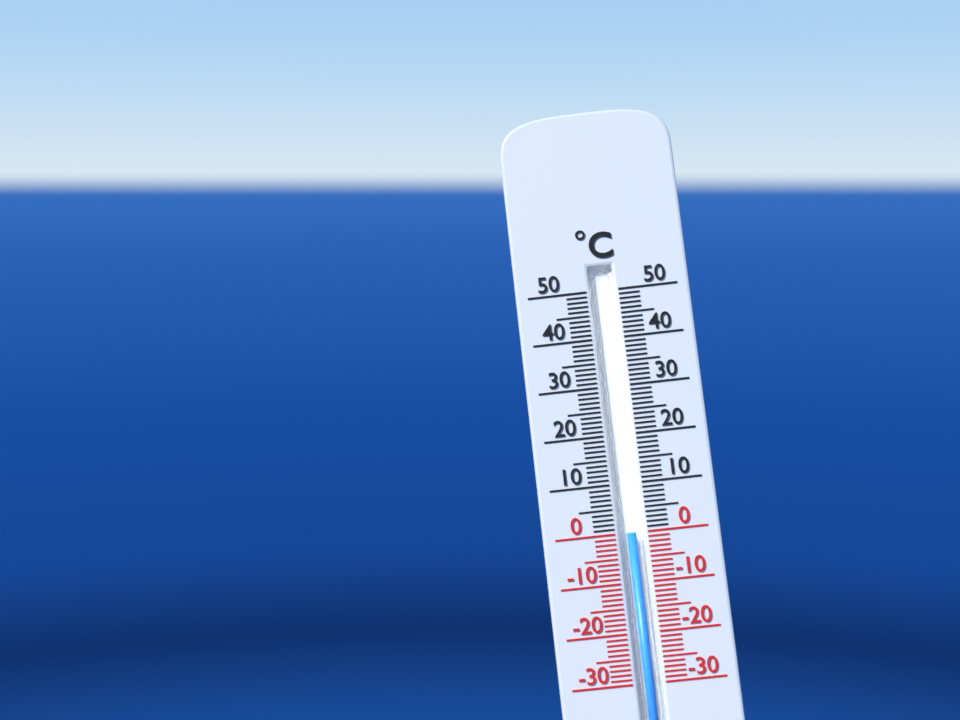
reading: 0 °C
